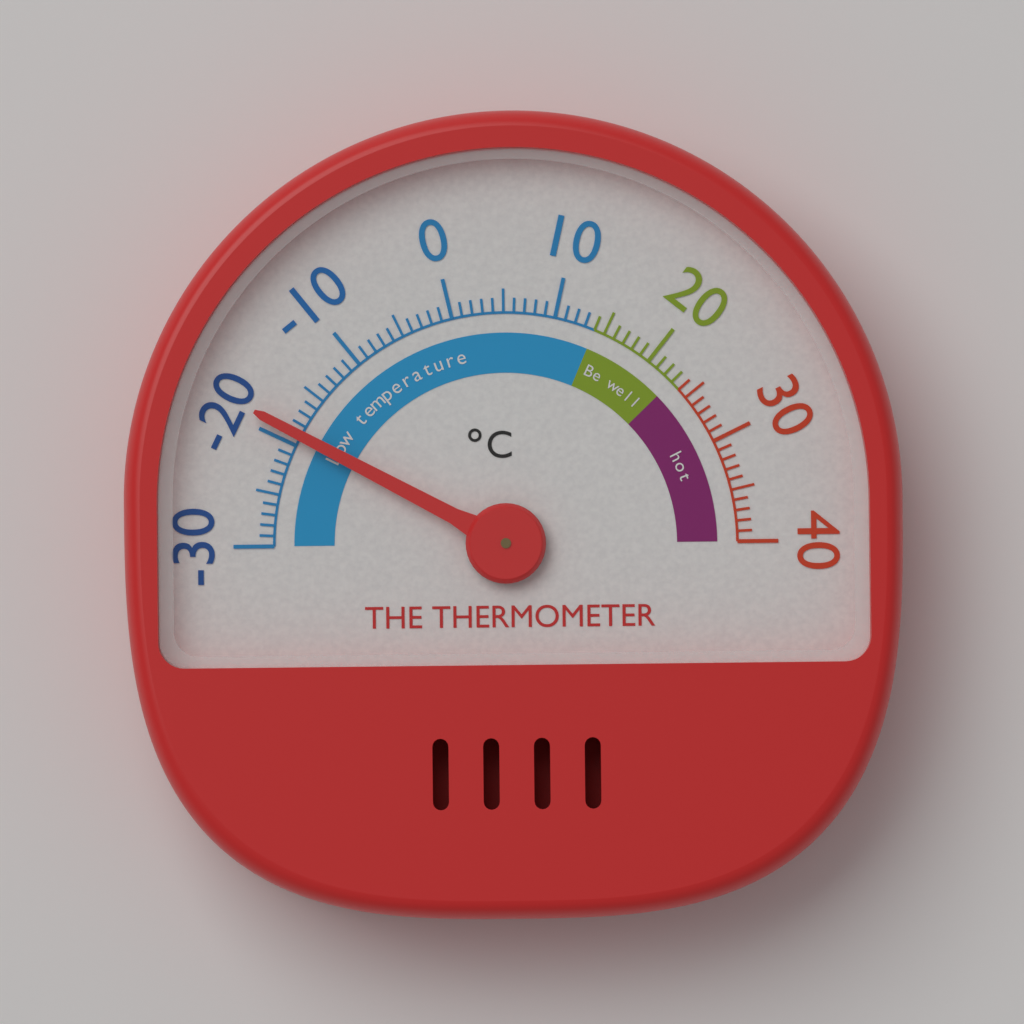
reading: -19 °C
